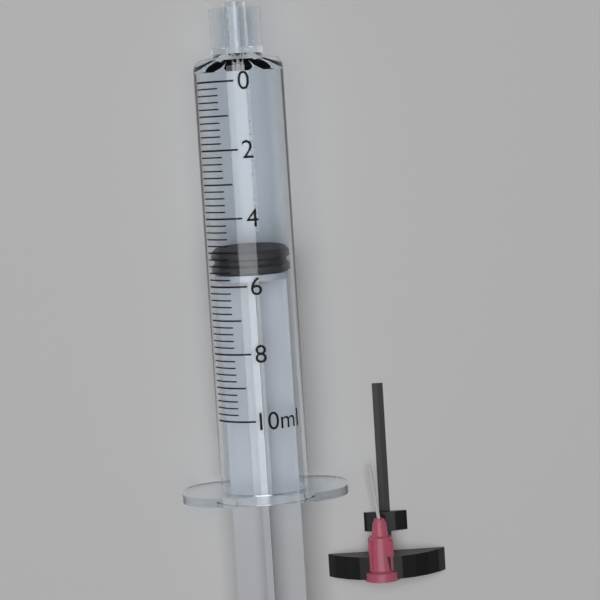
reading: 5.0 ml
